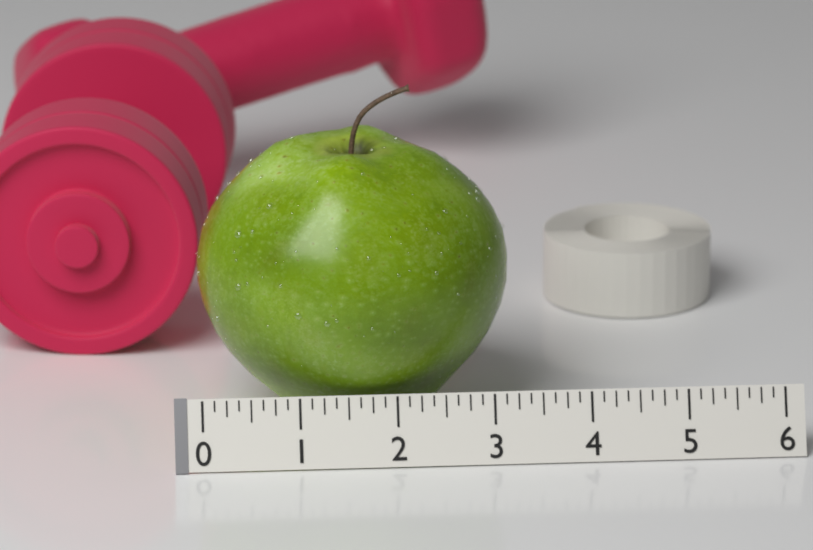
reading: 3.250 (no unit)
